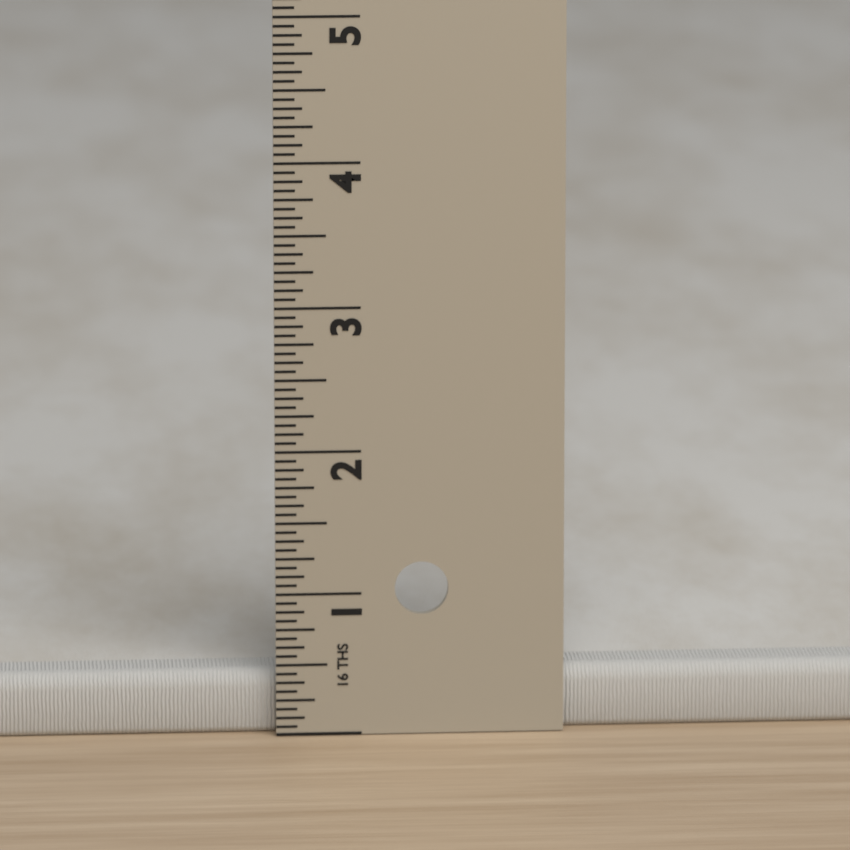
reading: 0.4375 in
